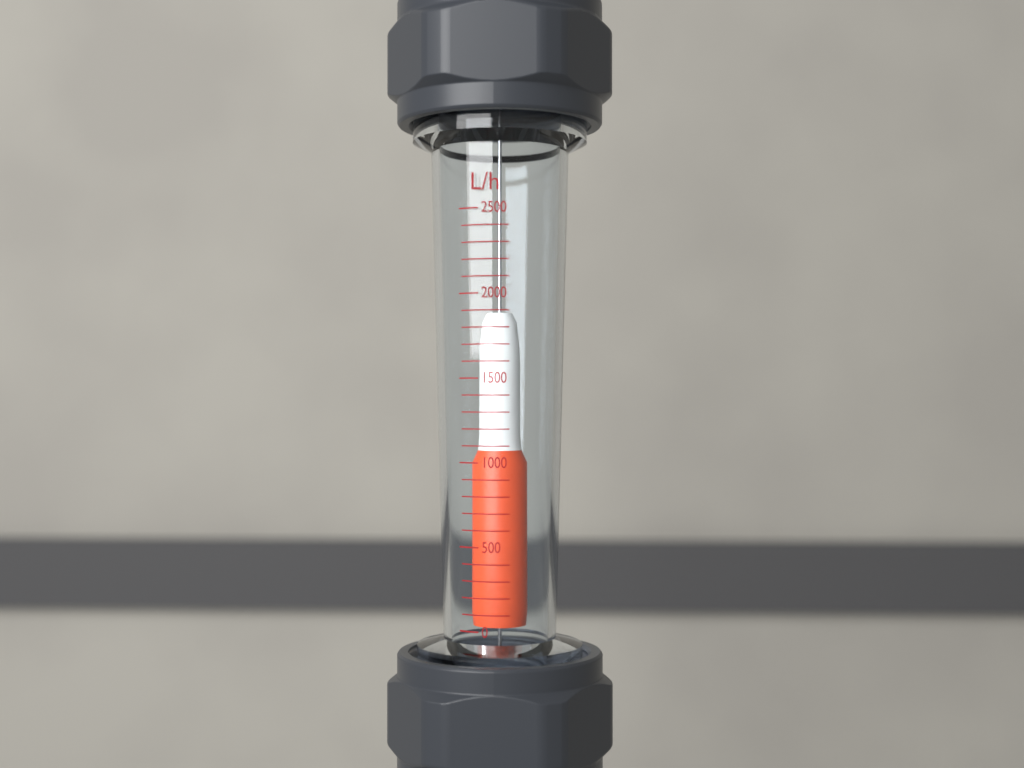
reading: 1900 L/h
